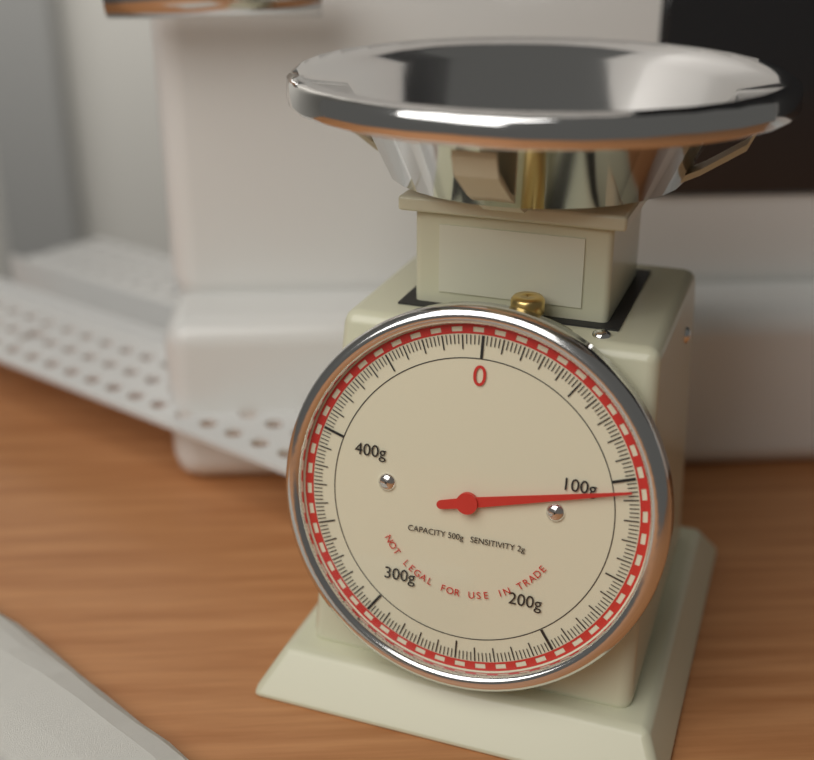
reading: 106 g
